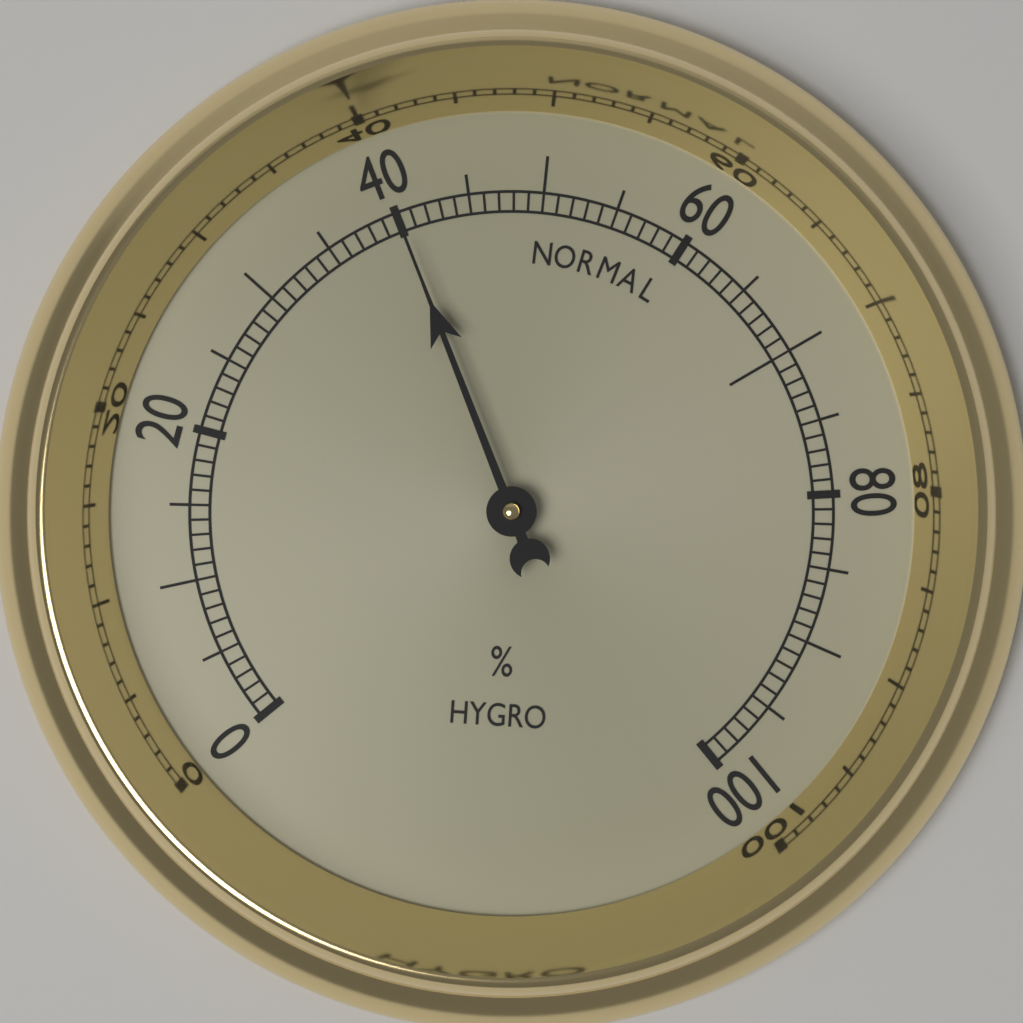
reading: 40 %
